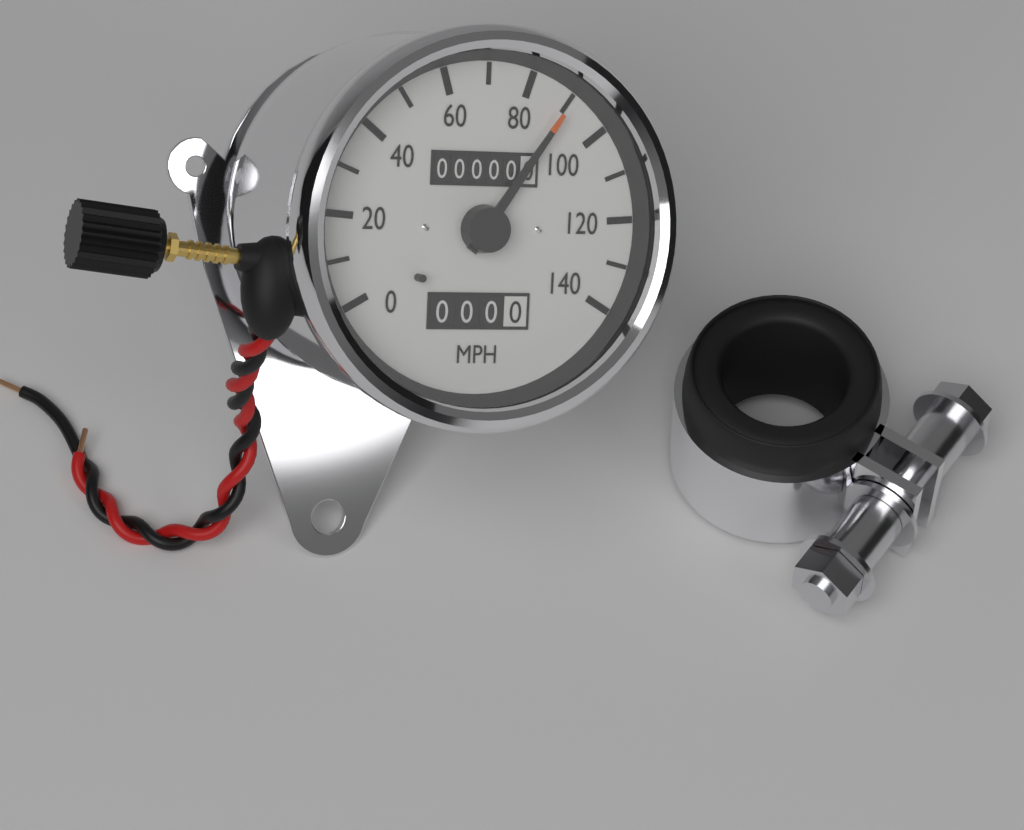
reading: 90 MPH
